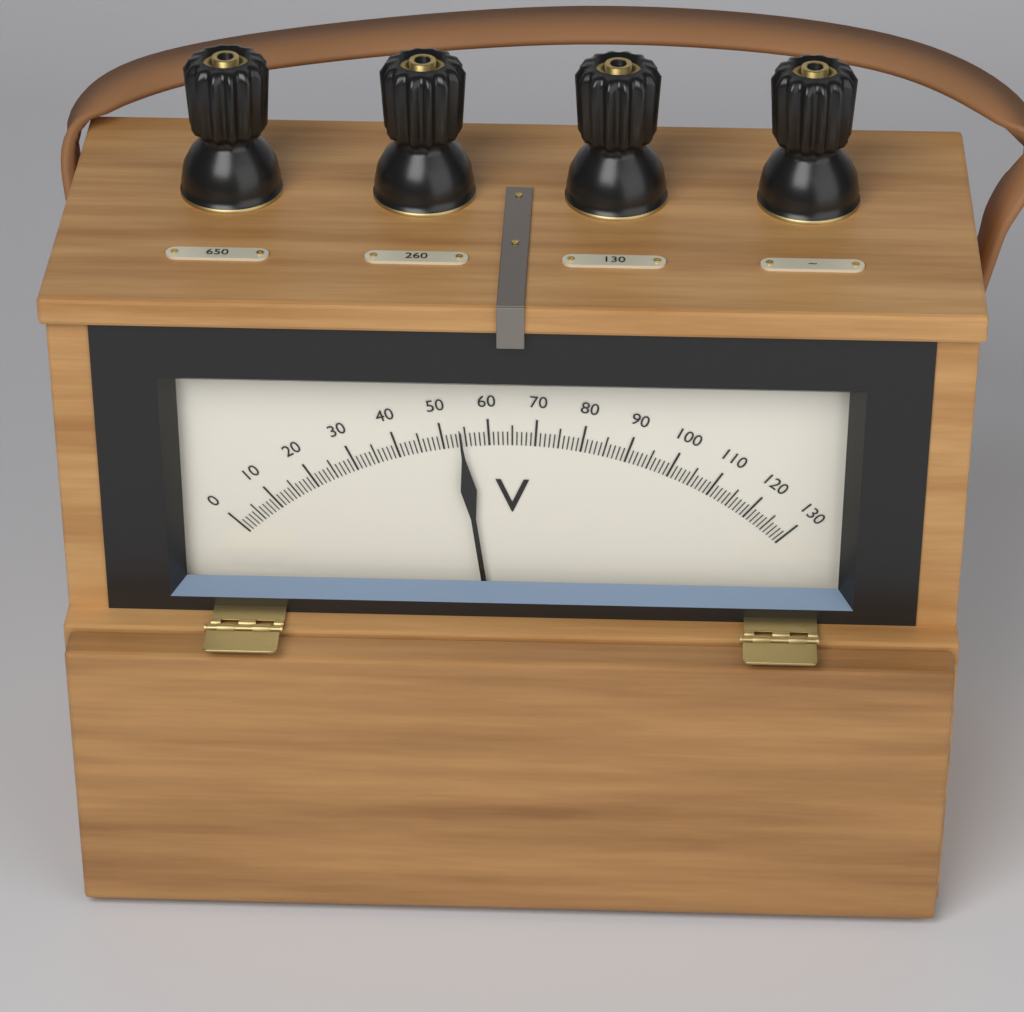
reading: 54 V
